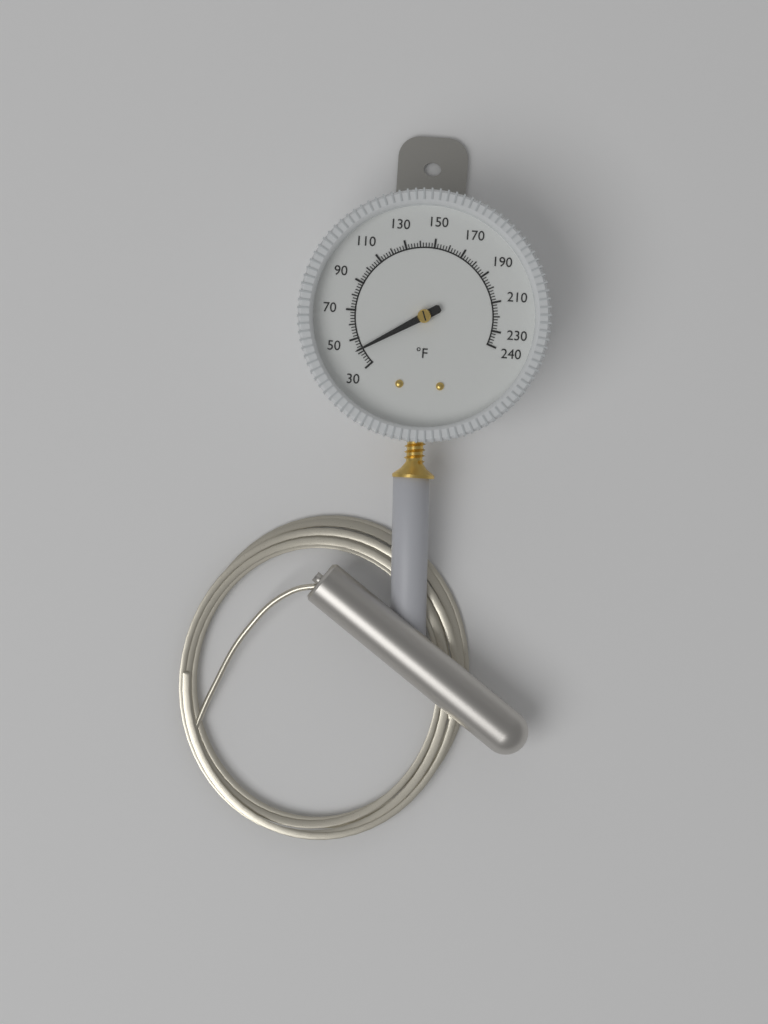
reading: 42 °F
